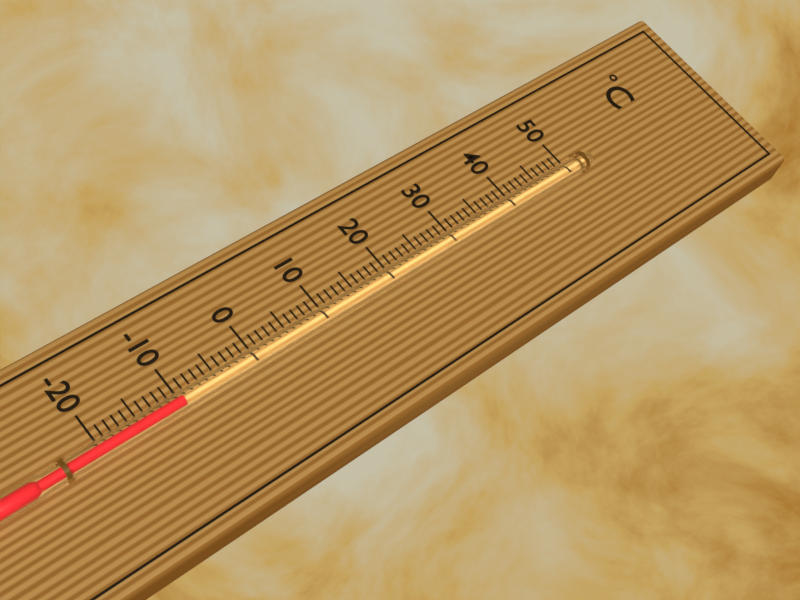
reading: -10 °C
